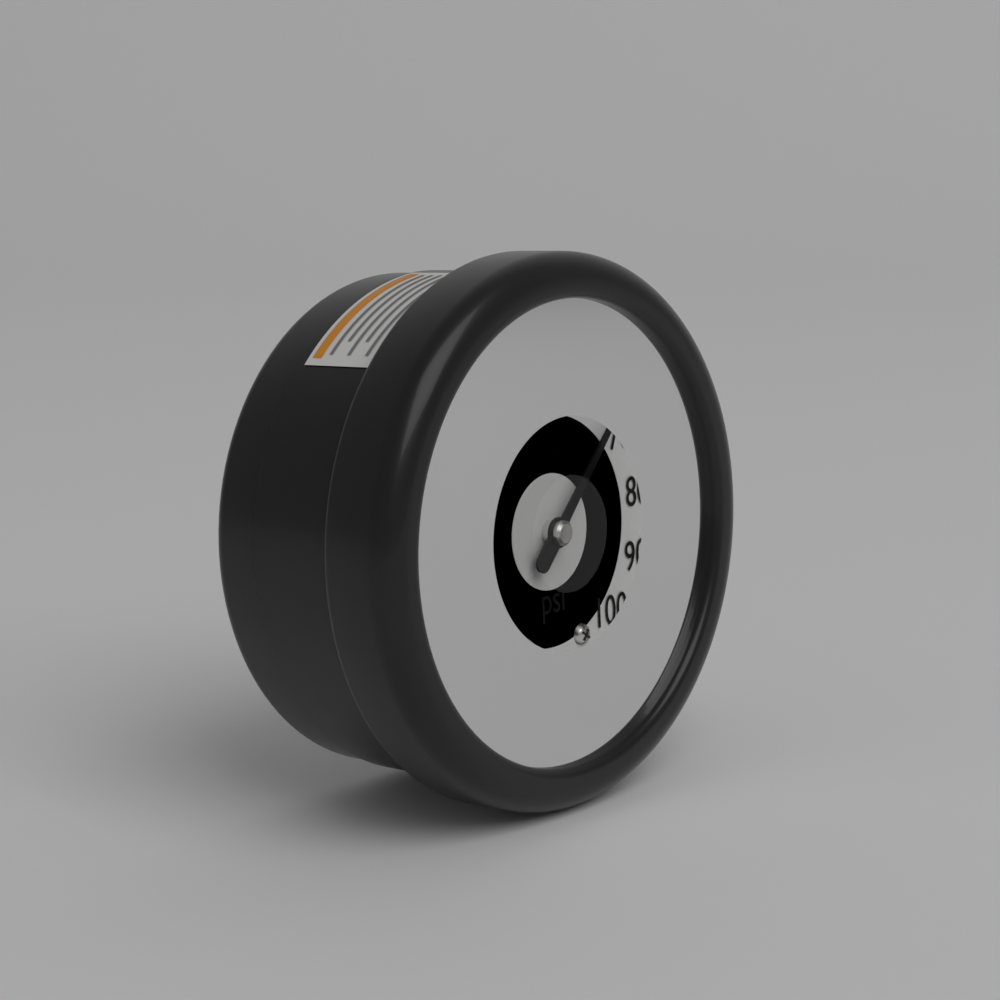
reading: 66 psi
